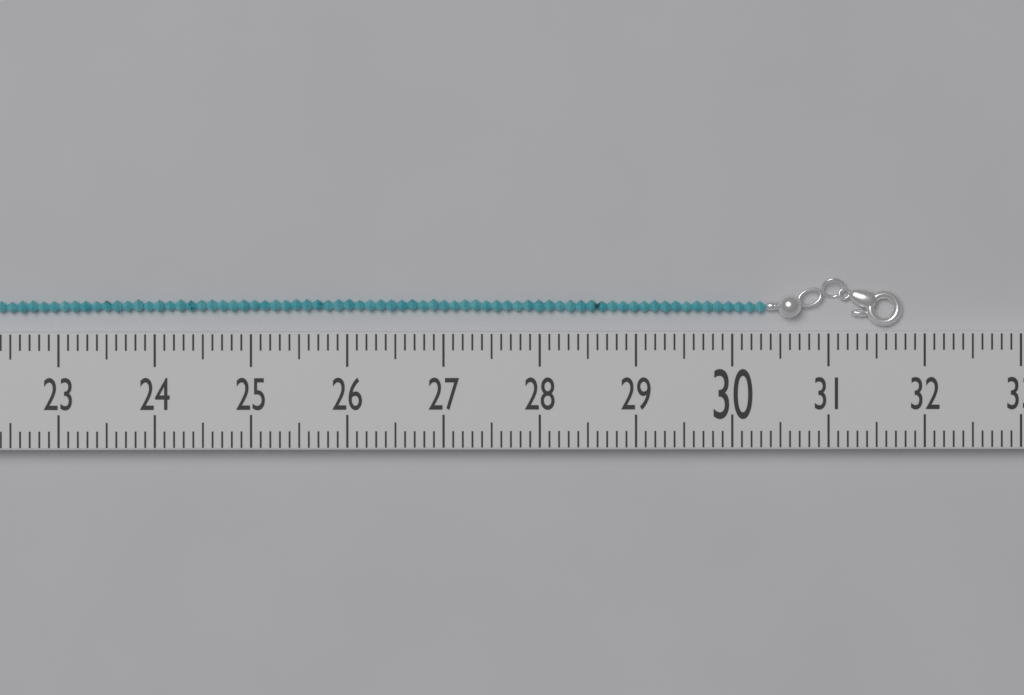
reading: 31.8 (no unit)
